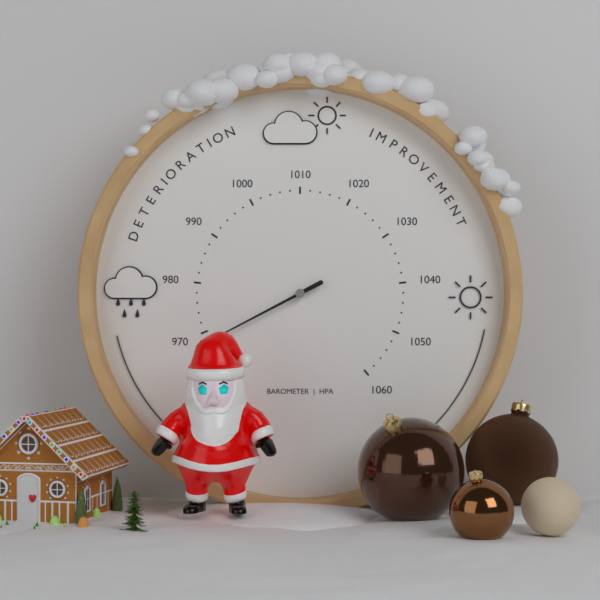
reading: 968 hPa
